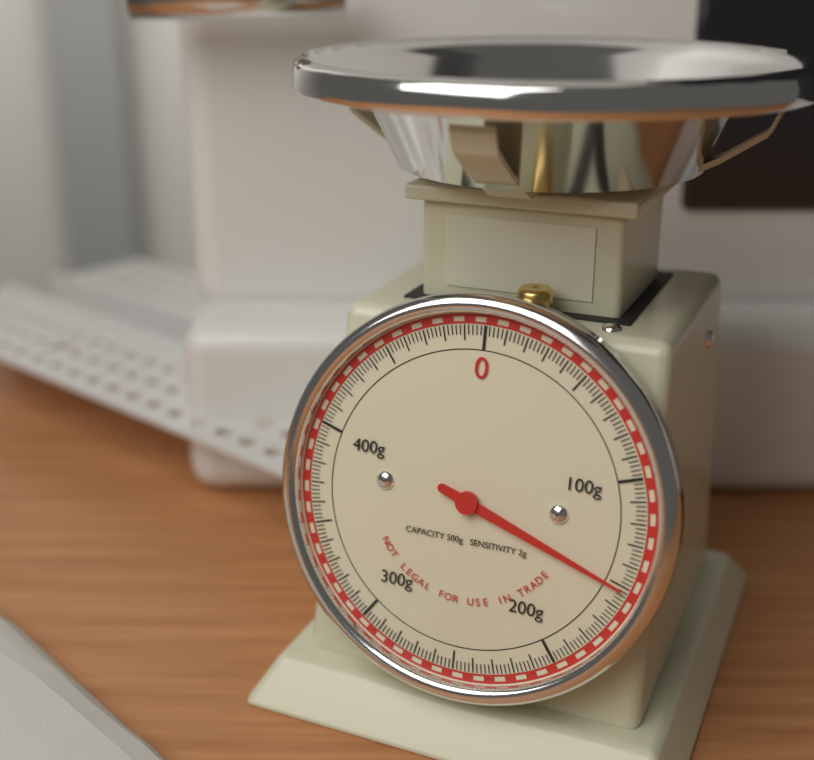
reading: 152 g
